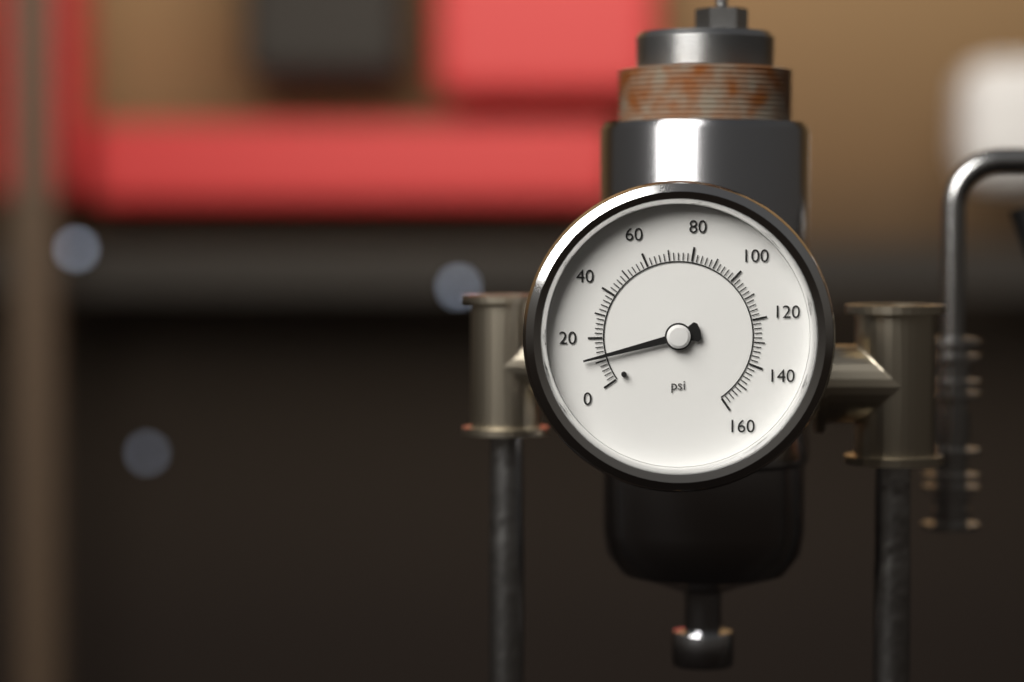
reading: 12 psi
